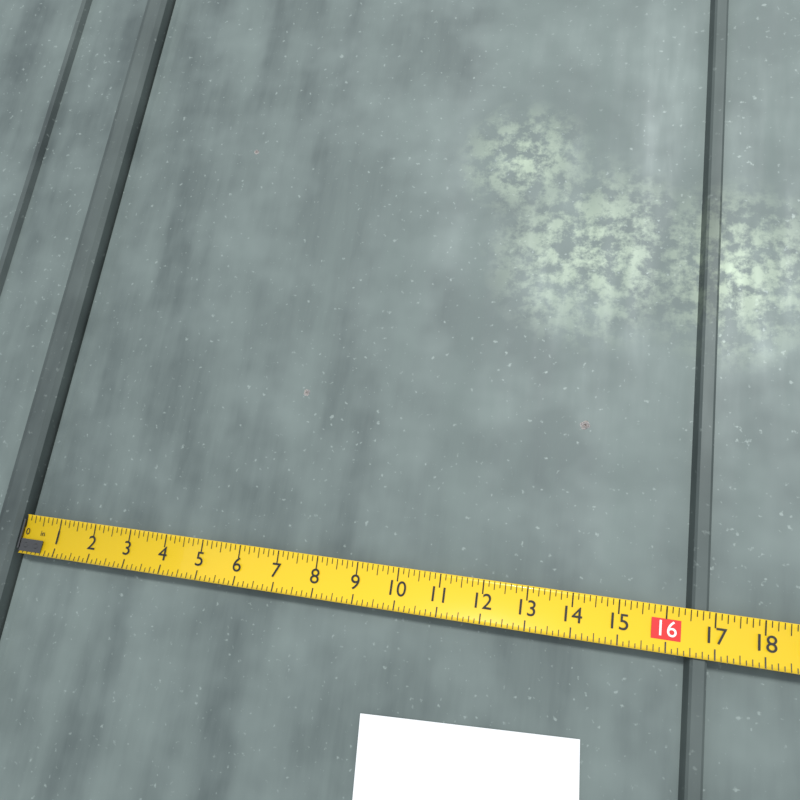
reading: 16.875 in
